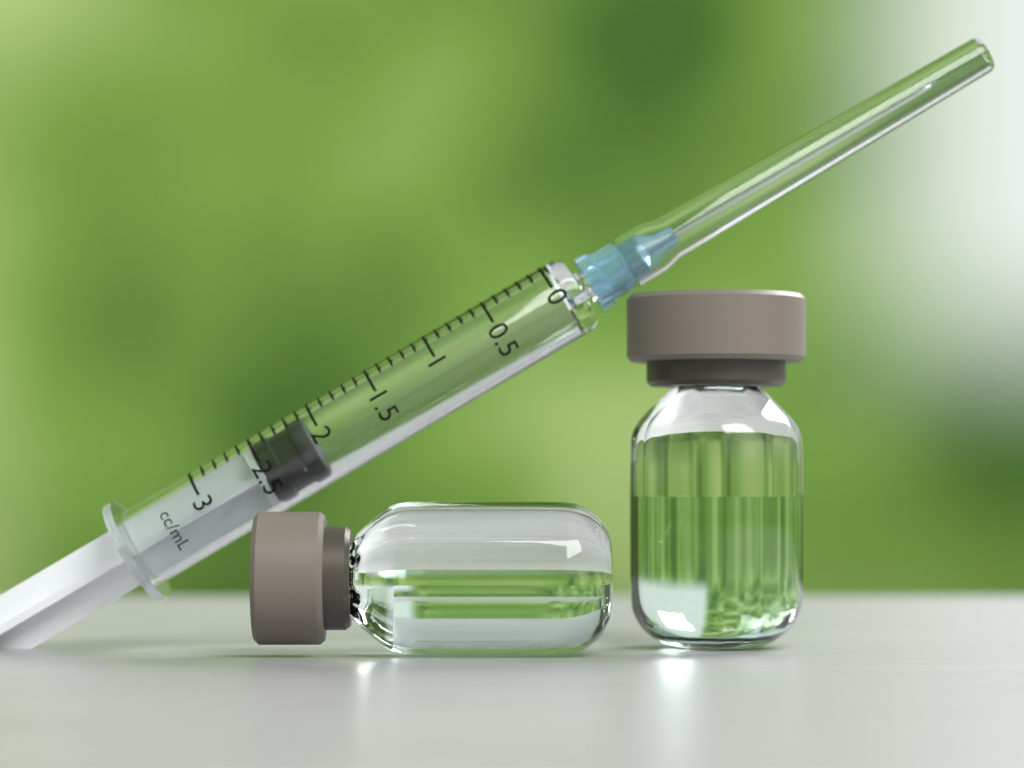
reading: 2.1 mL
